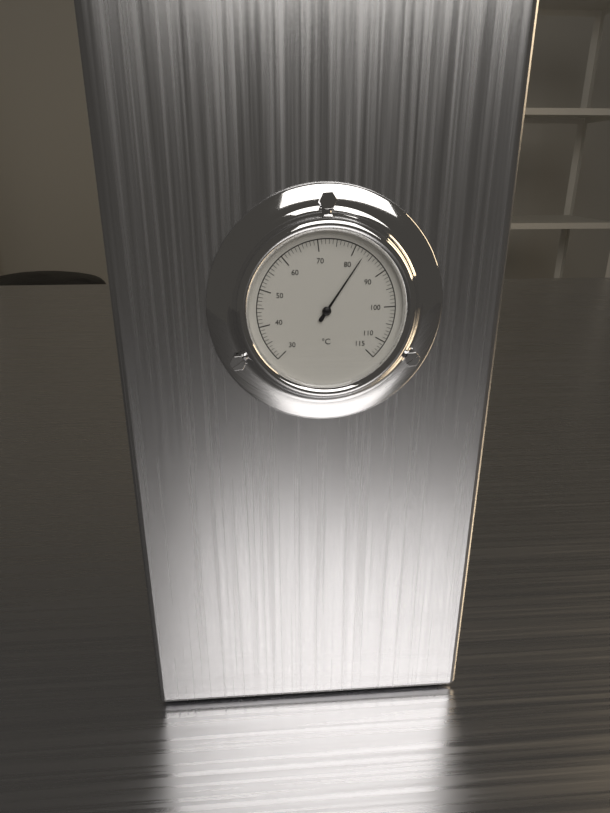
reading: 83 °C
